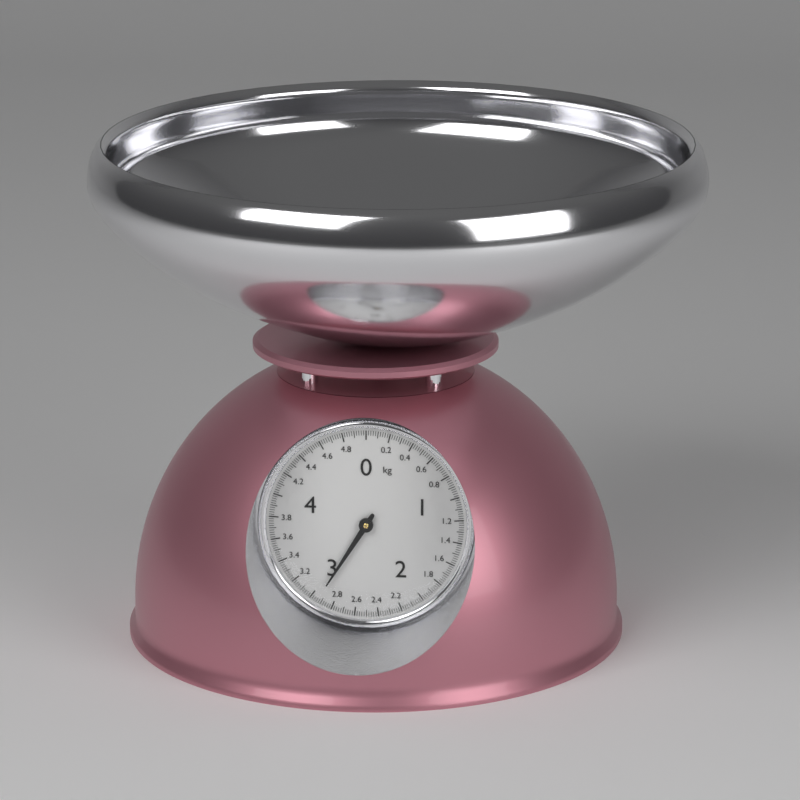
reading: 2.94 kg
